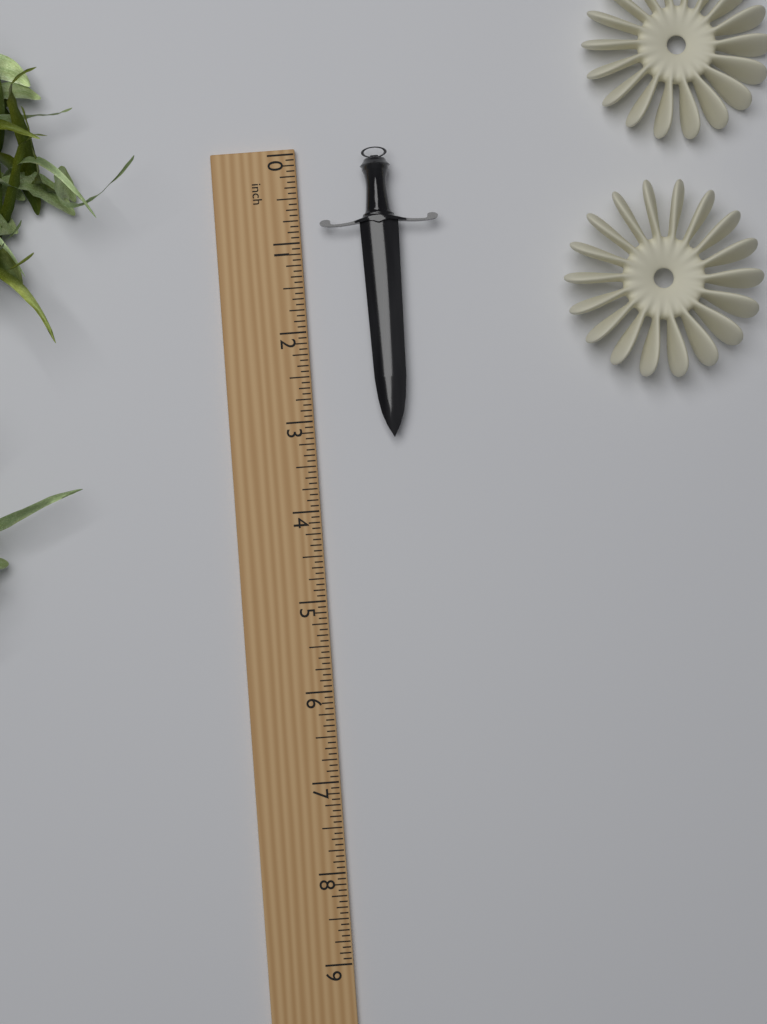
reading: 3.2500 inch
